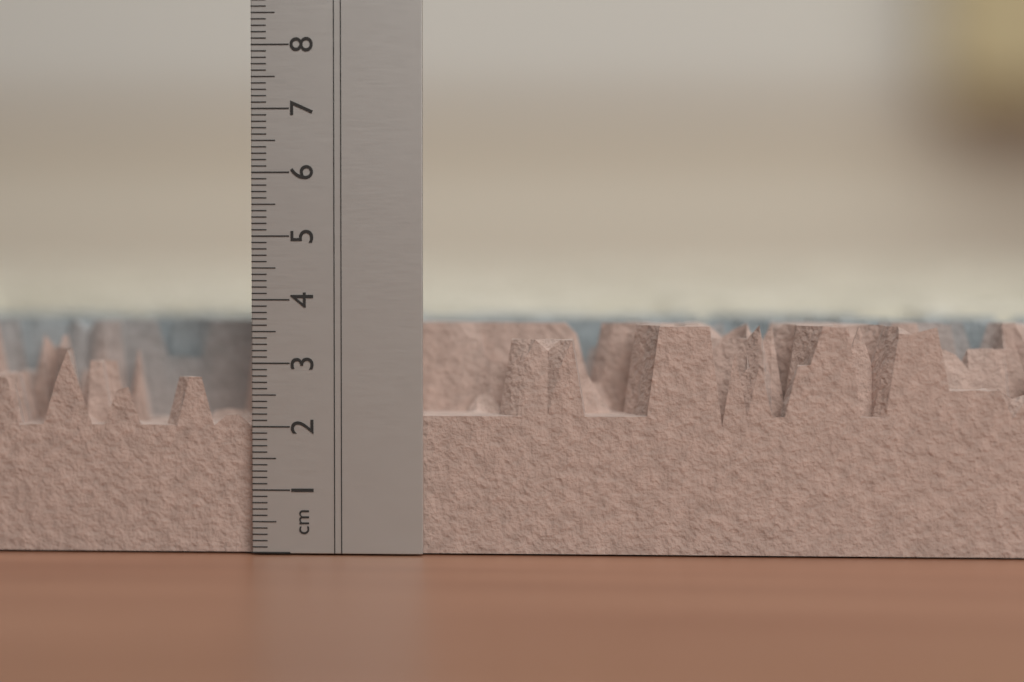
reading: 3.6 cm
